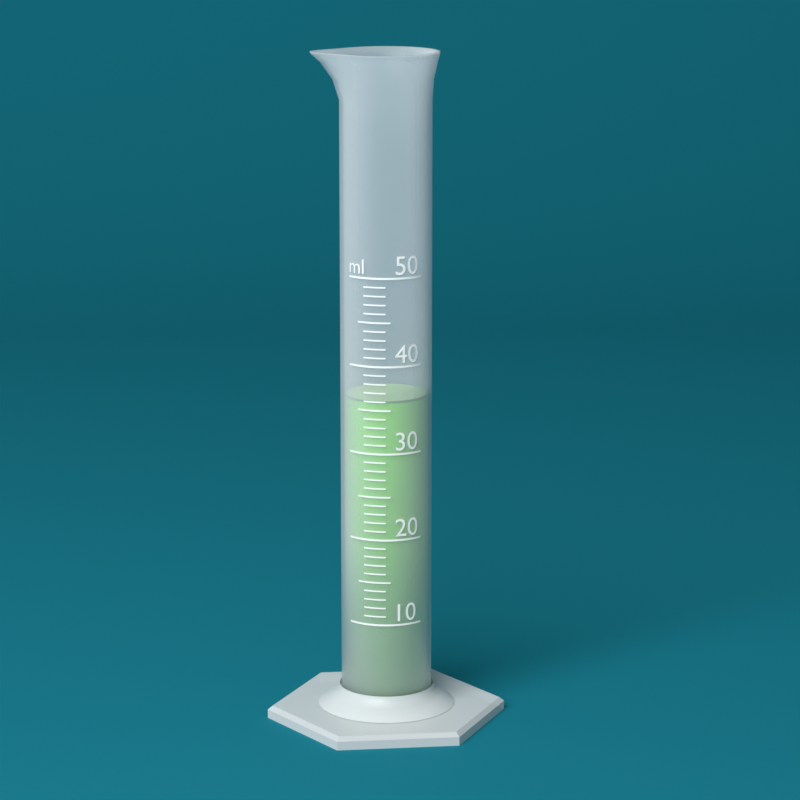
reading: 36 ml
